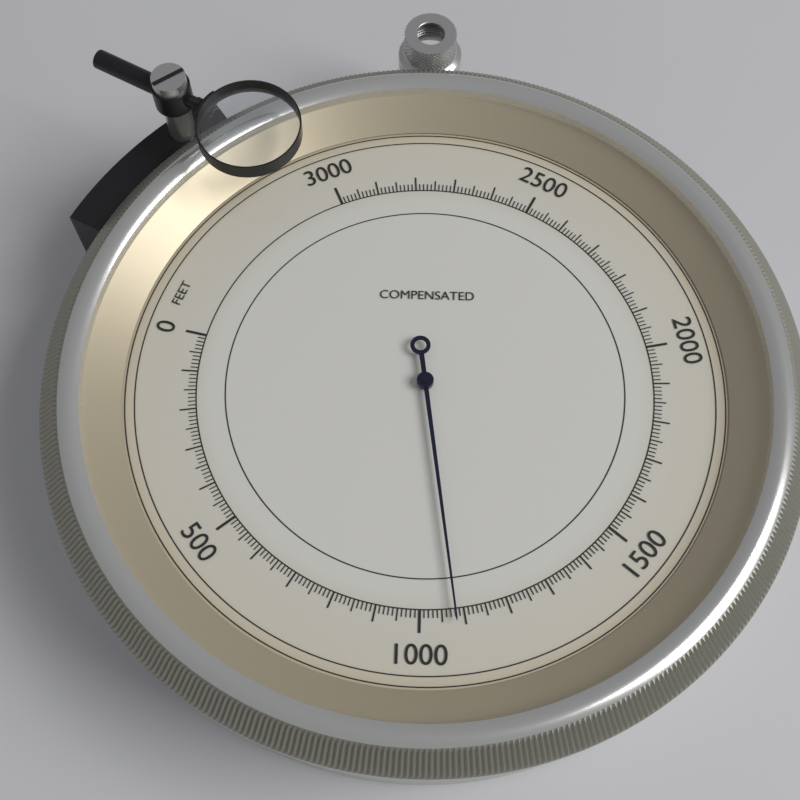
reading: 1080 feet
